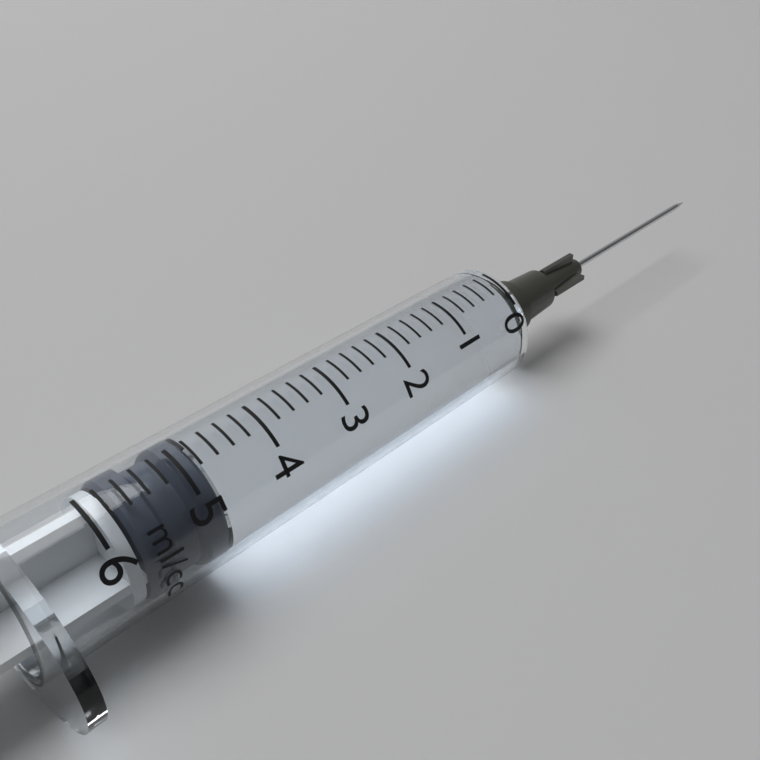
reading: 4.8 ml
